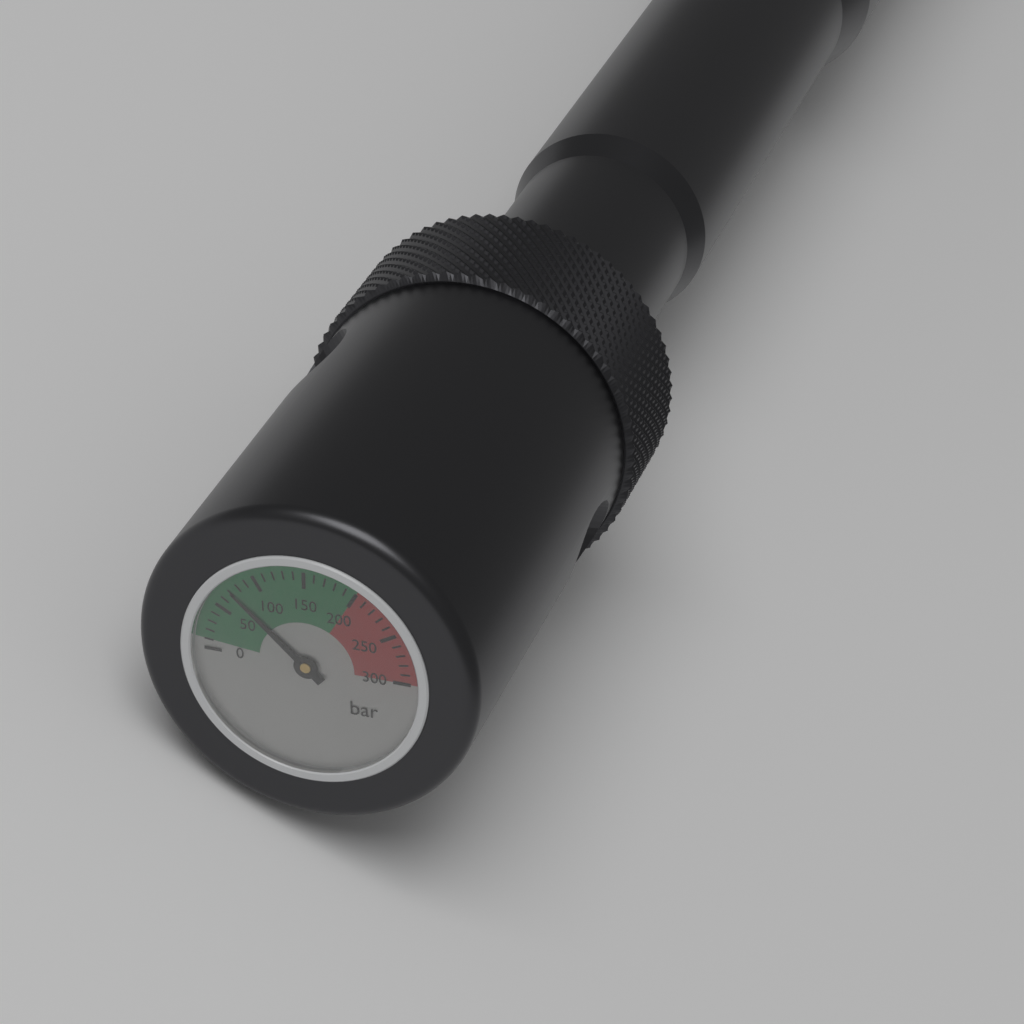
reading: 70 bar
